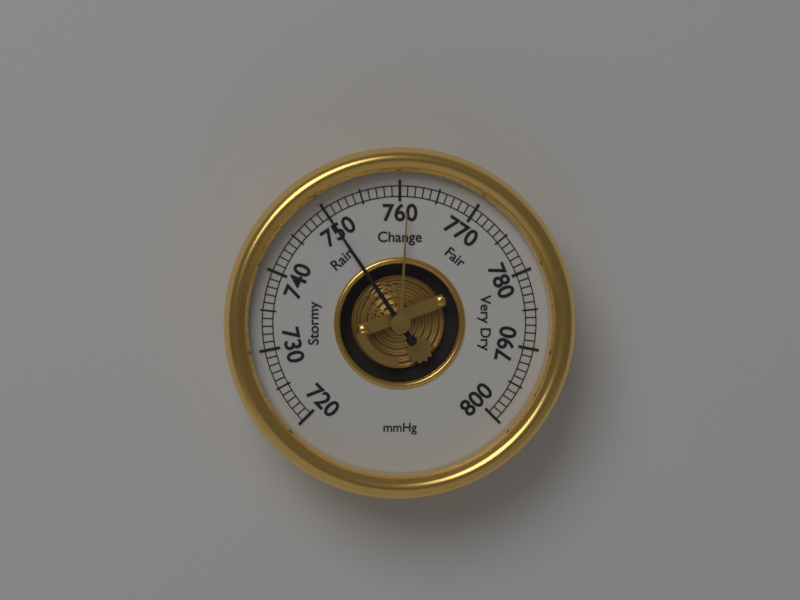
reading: 750 mmHg
